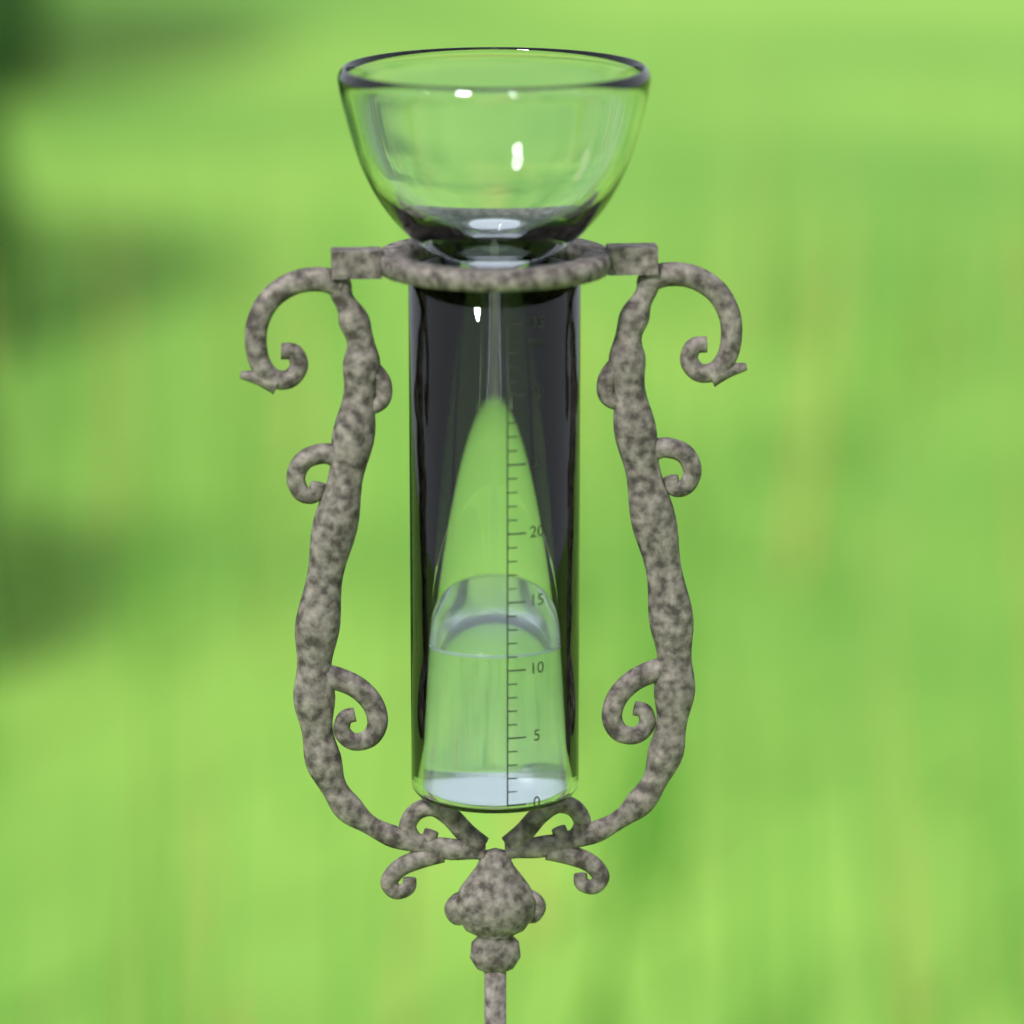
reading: 11 mm
